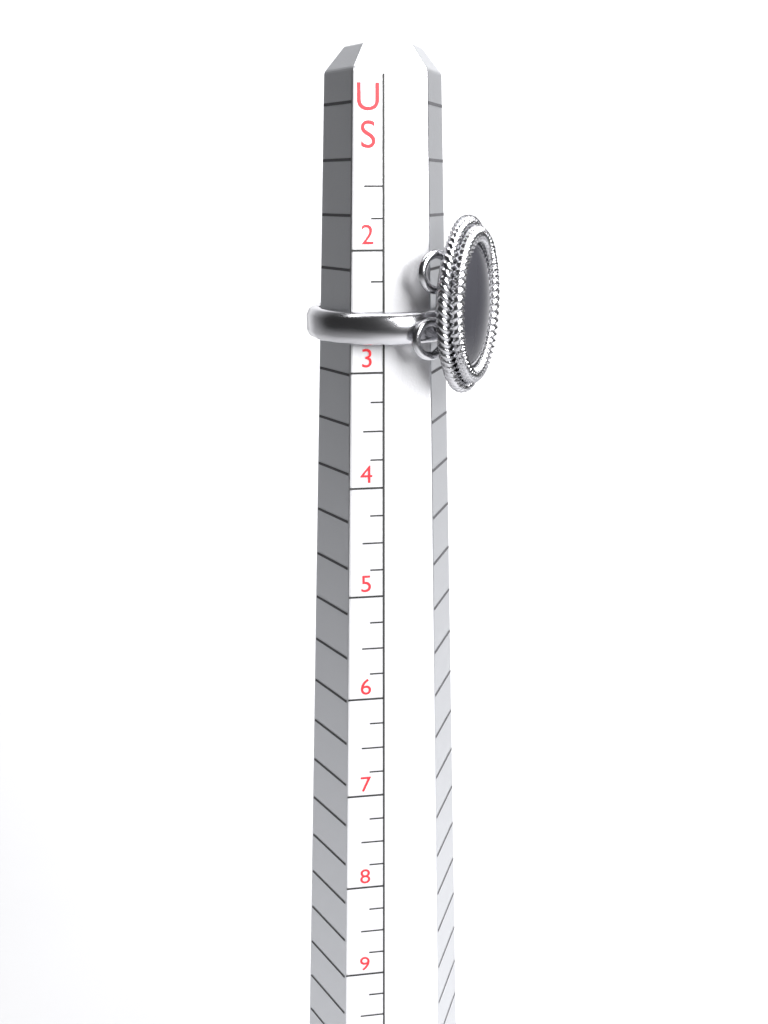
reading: 2.75 US
